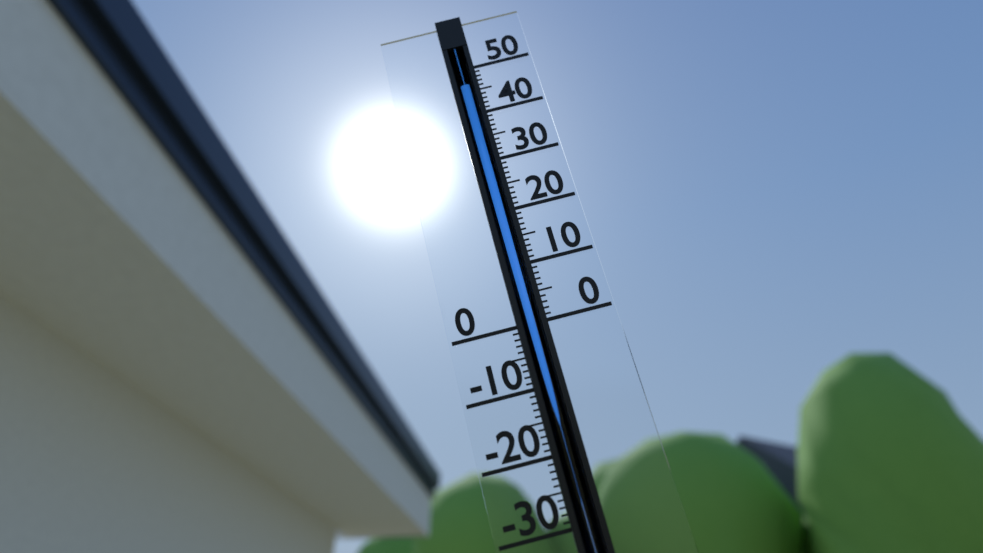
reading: 46 (no unit)
